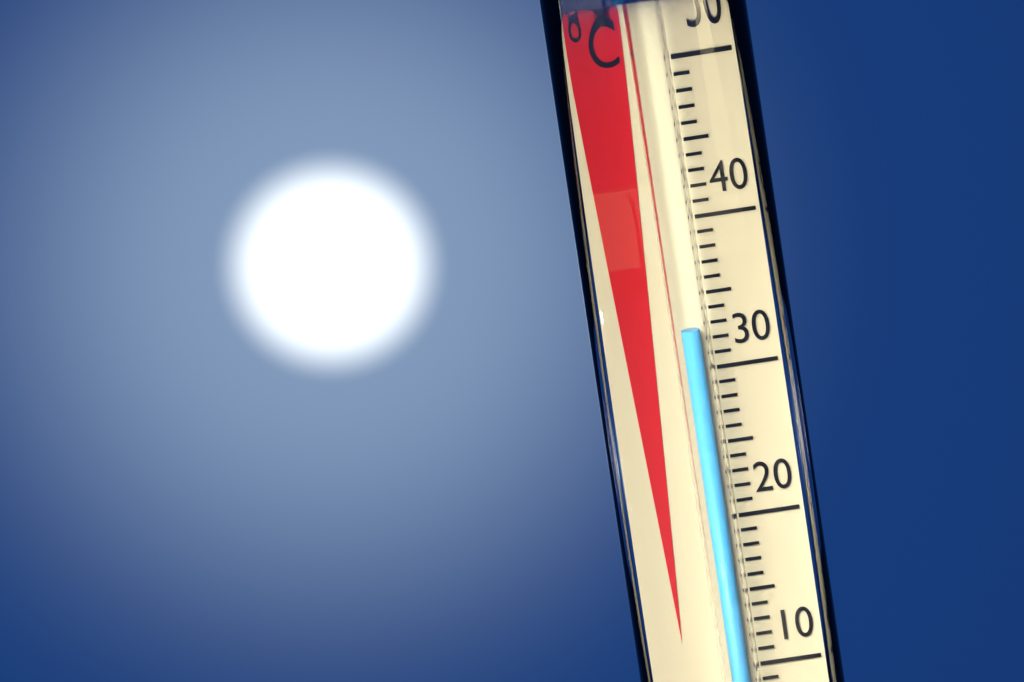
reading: 33 °C
